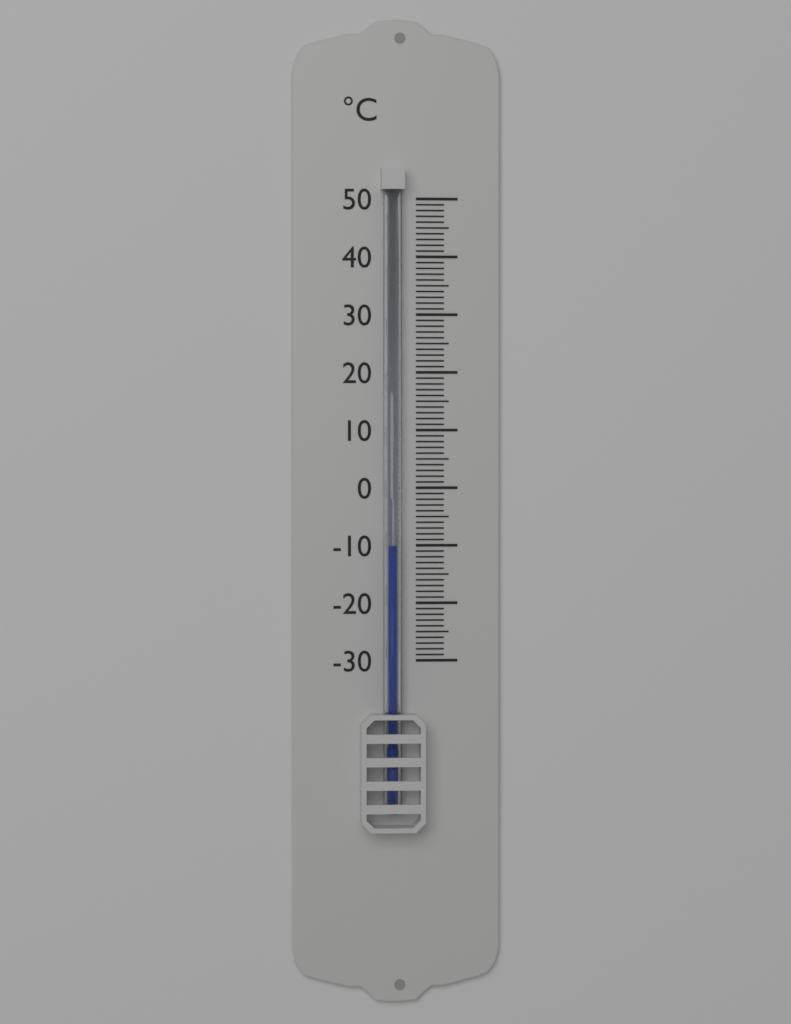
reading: -10 °C
